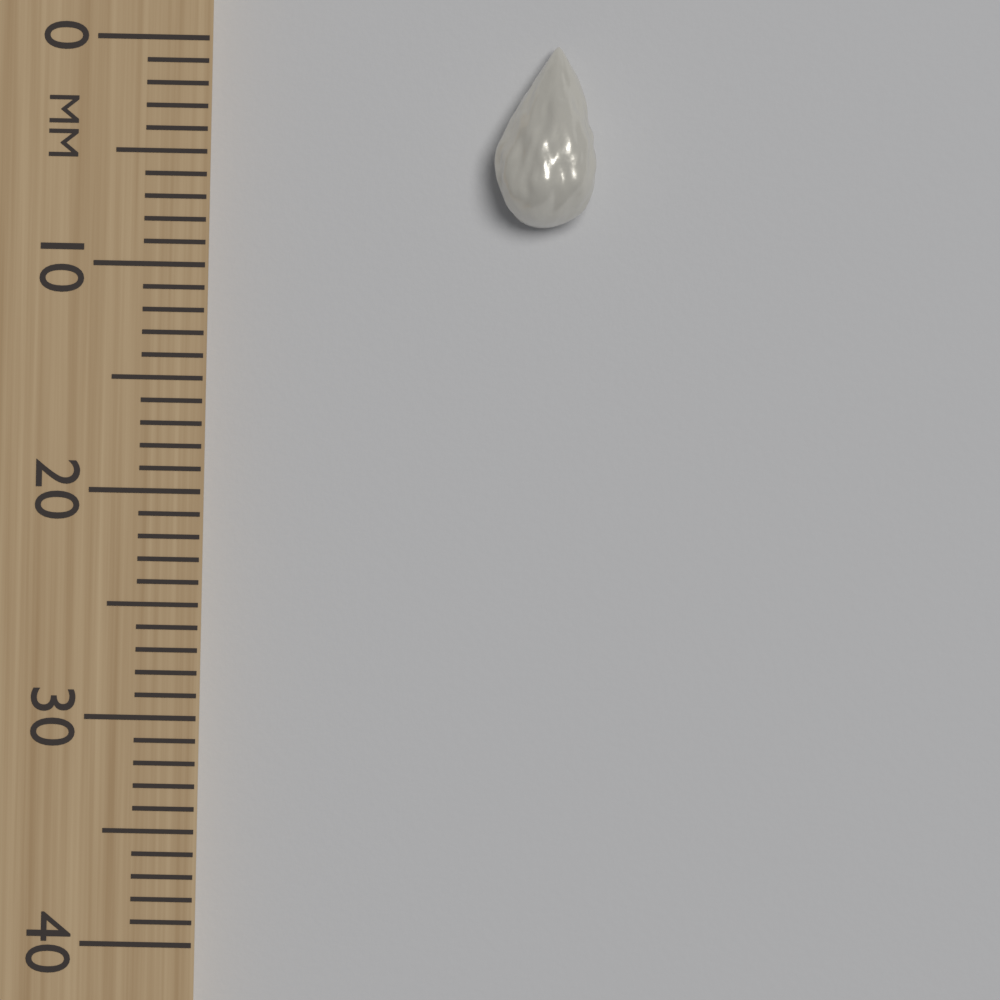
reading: 8 mm
